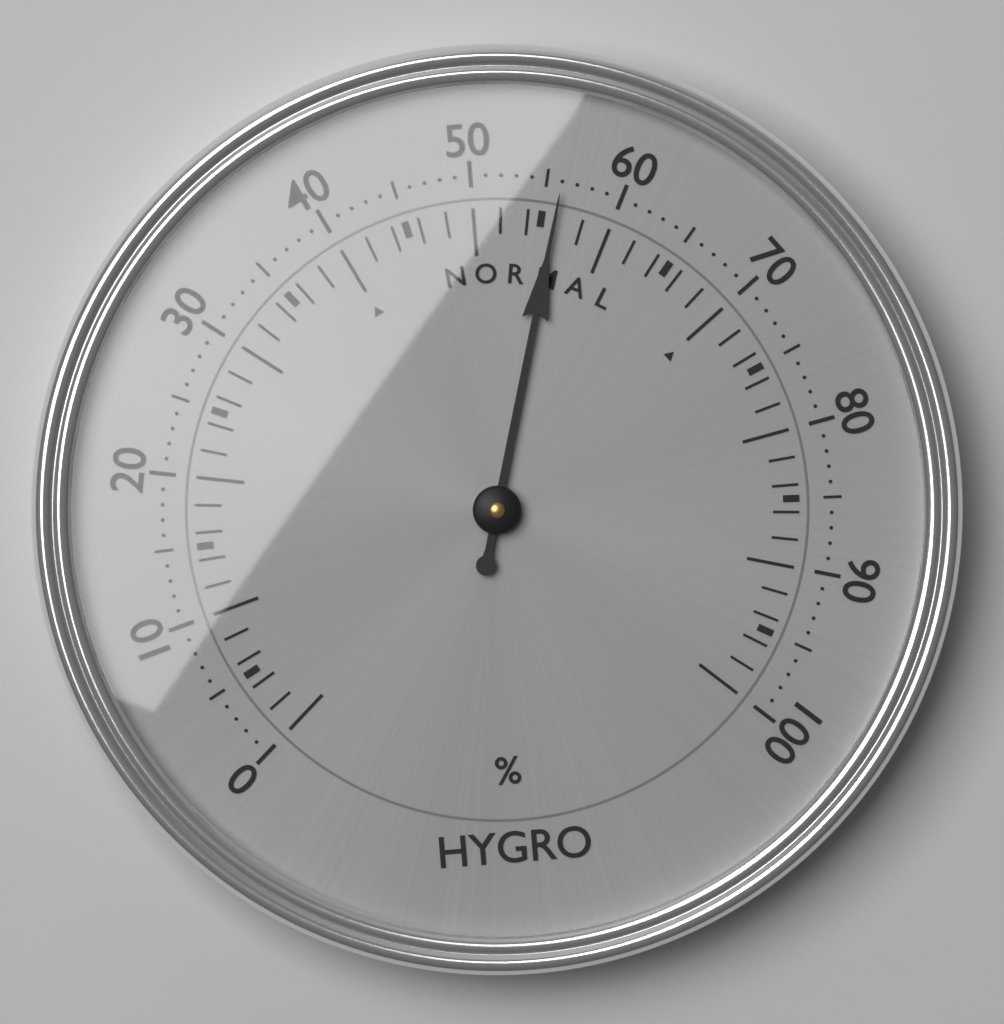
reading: 56 %
